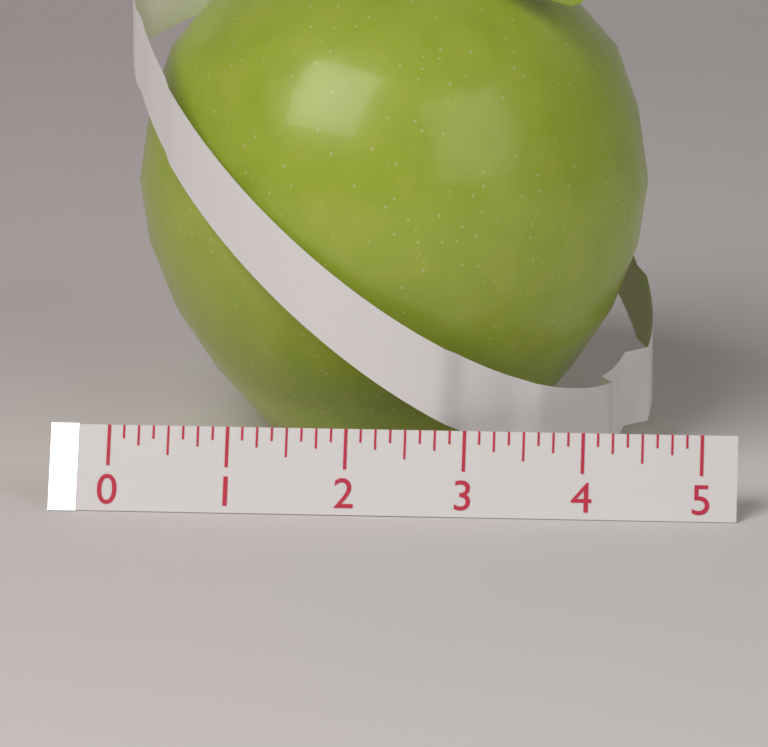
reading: 4.500 (no unit)
